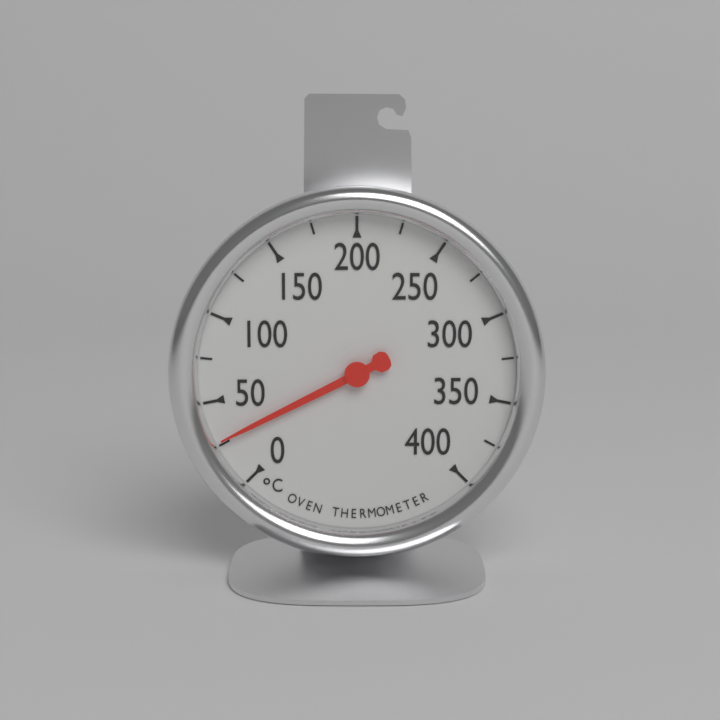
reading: 27 °C
